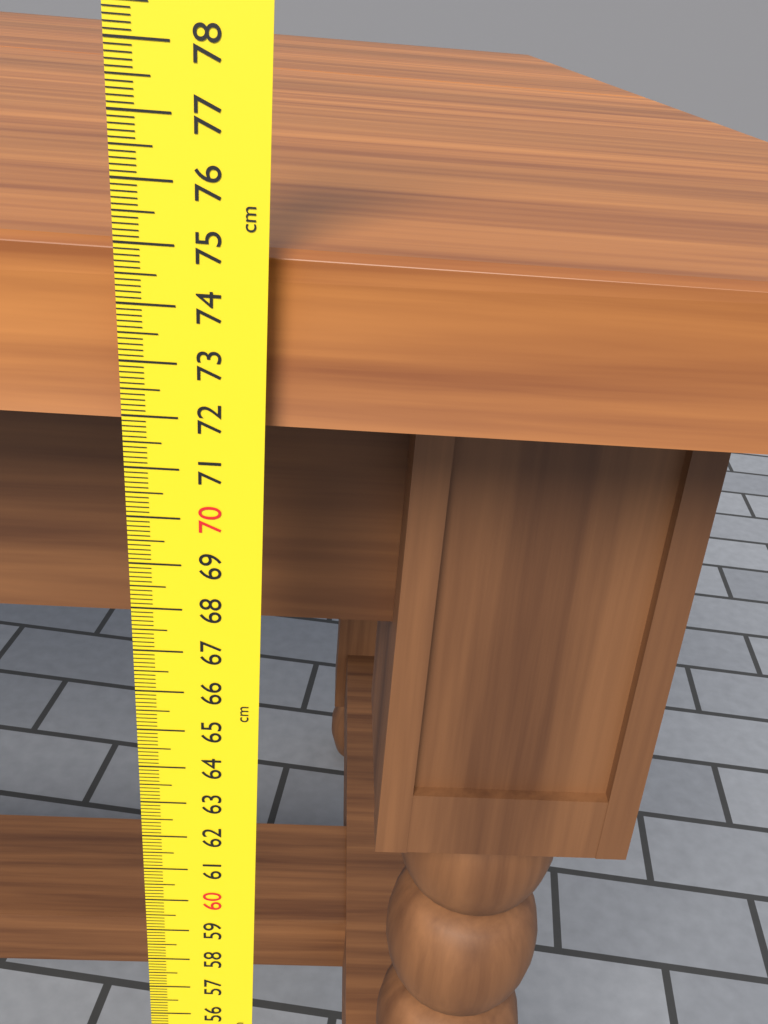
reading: 74.9 cm
